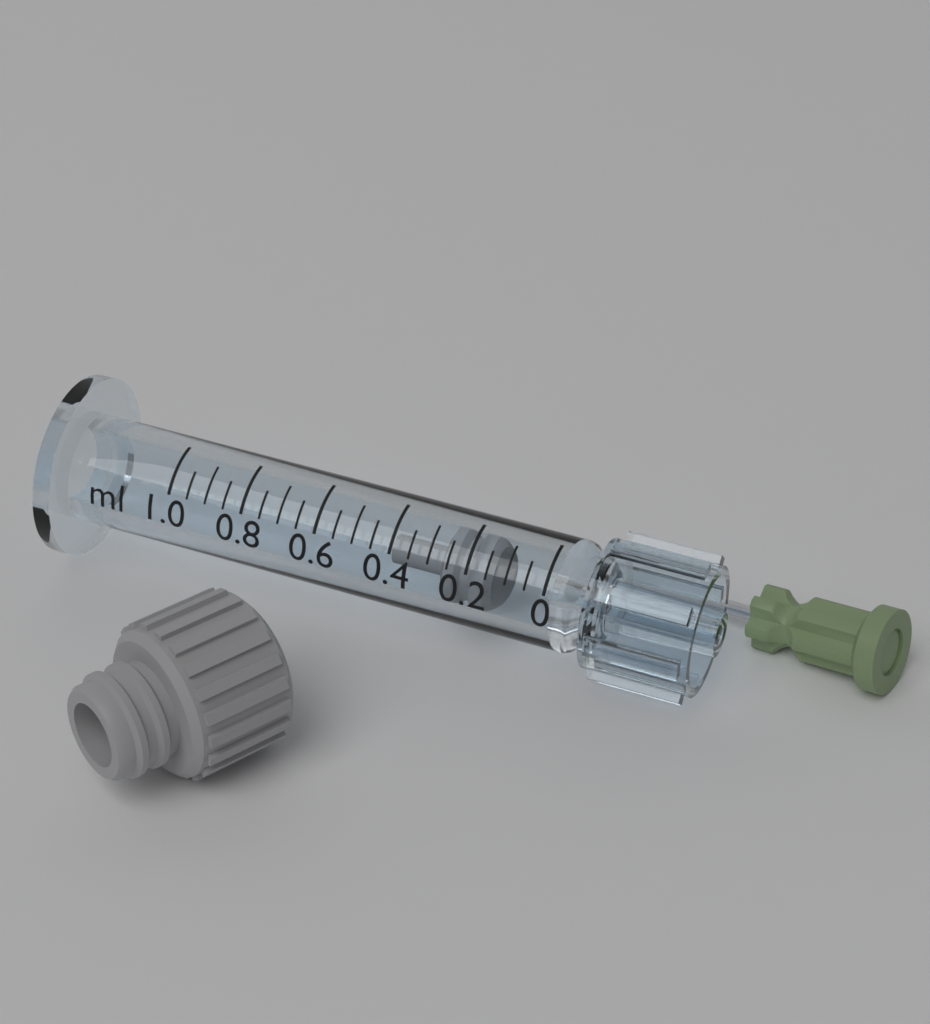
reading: 0.15 ml
